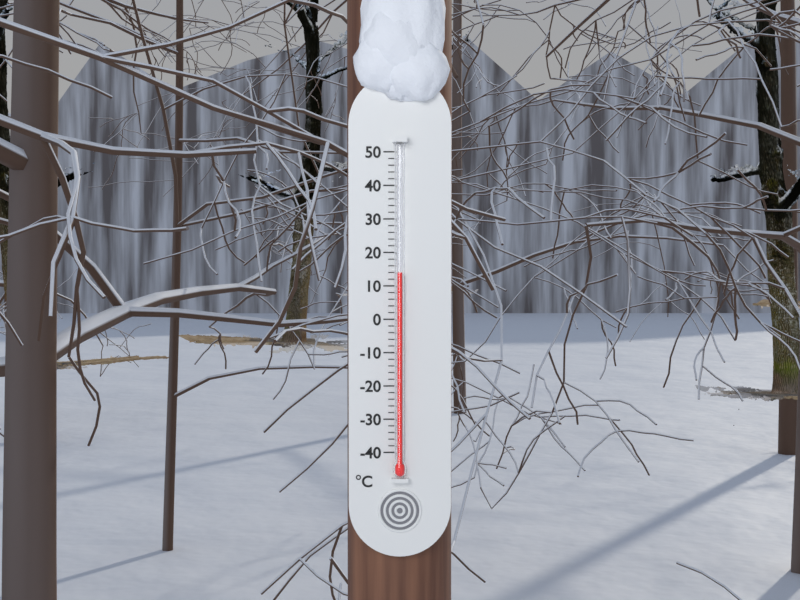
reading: 14 °C
